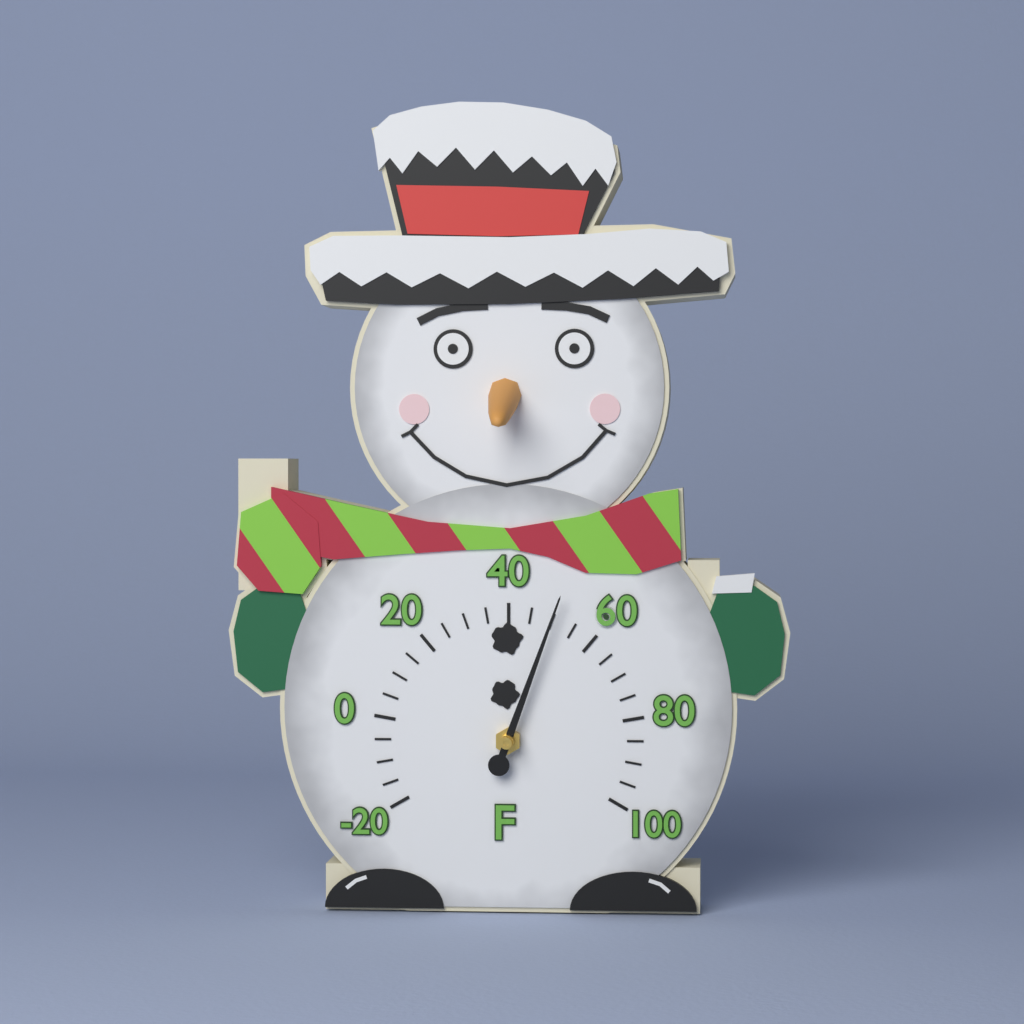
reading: 50 °F
